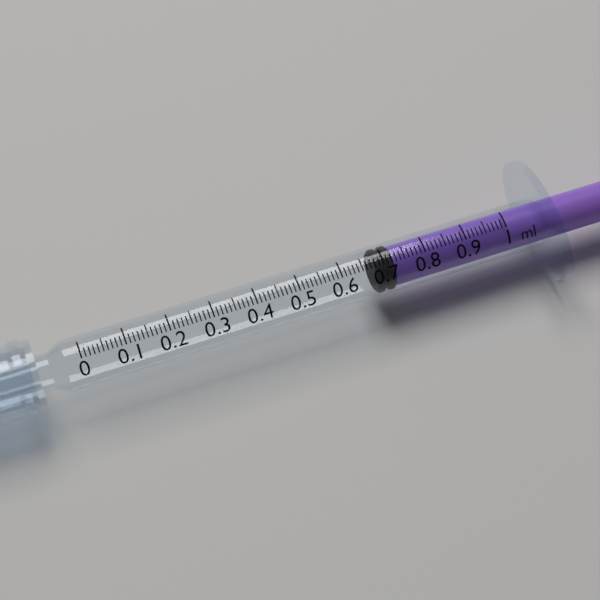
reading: 0.68 ml
